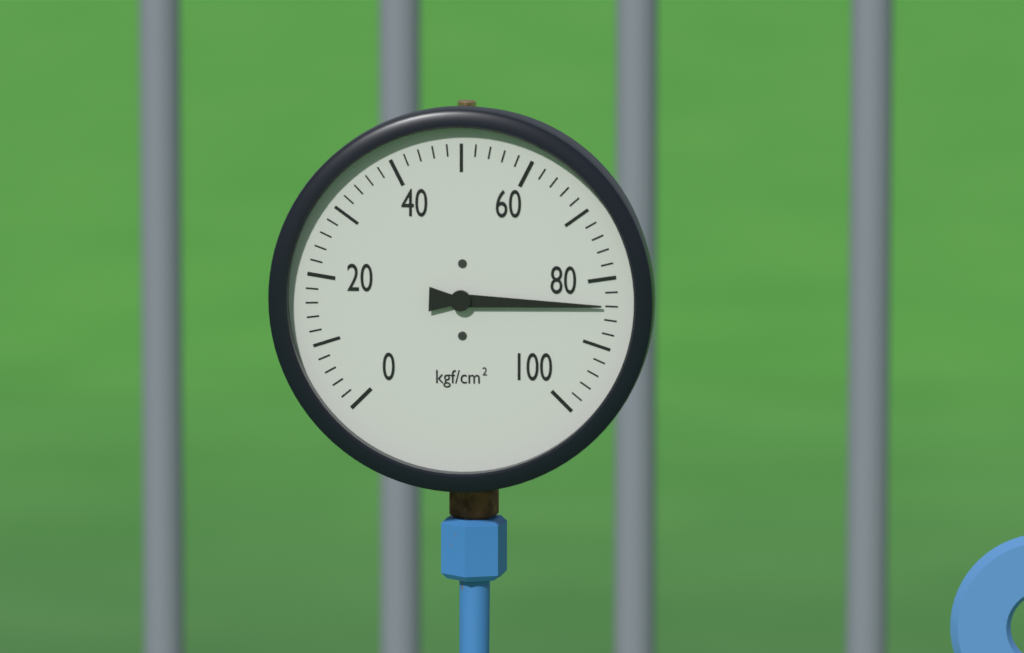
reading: 84 kgf/cm²
